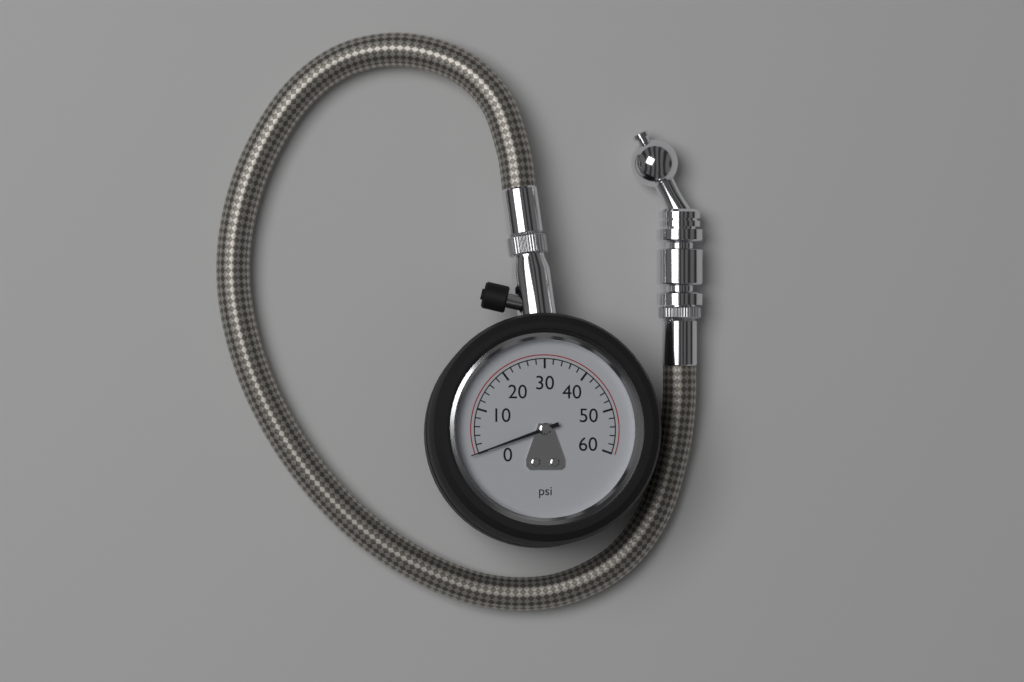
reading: 0 psi
